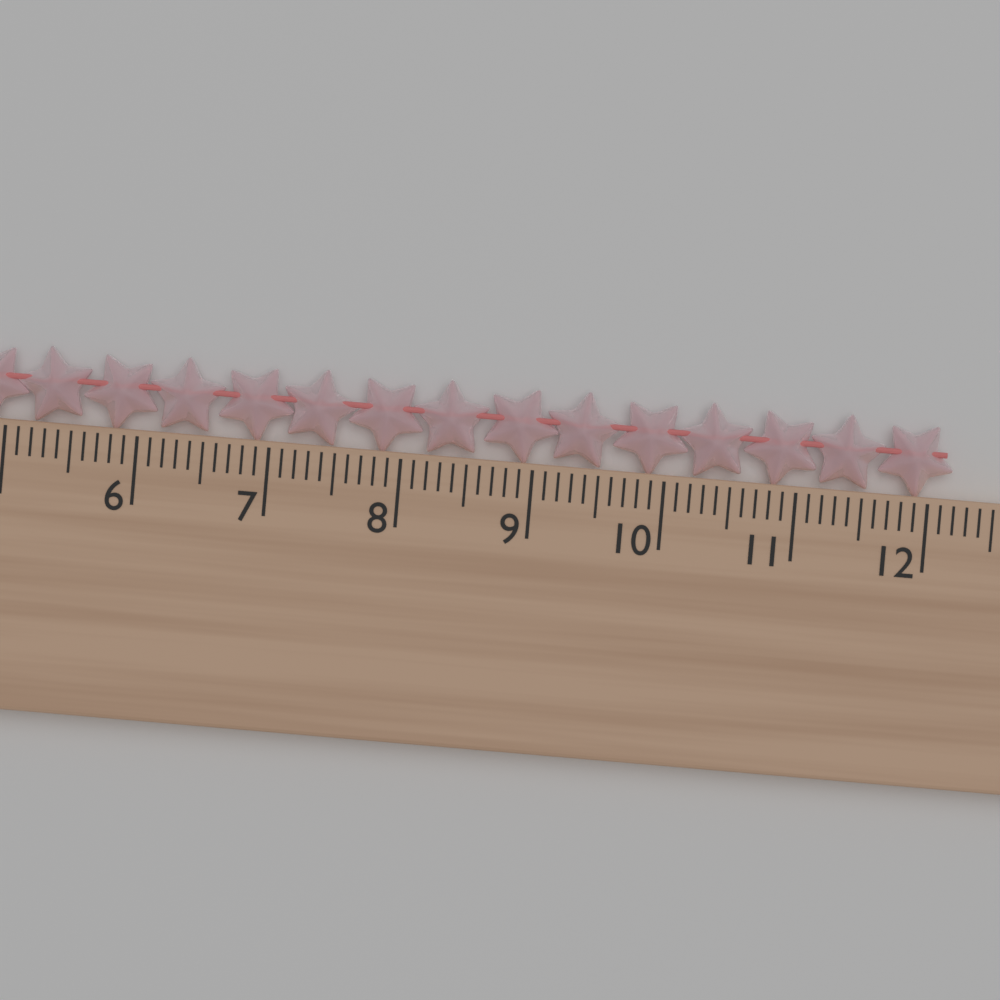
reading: 12.2 cm
